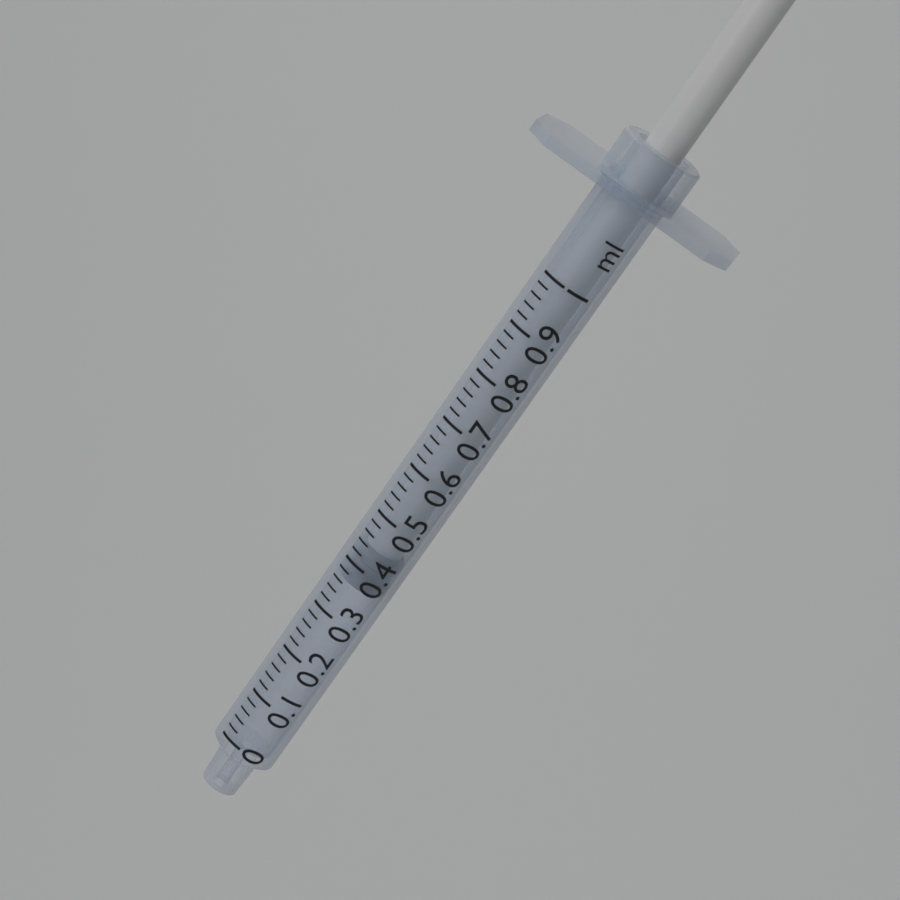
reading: 0.36 ml
